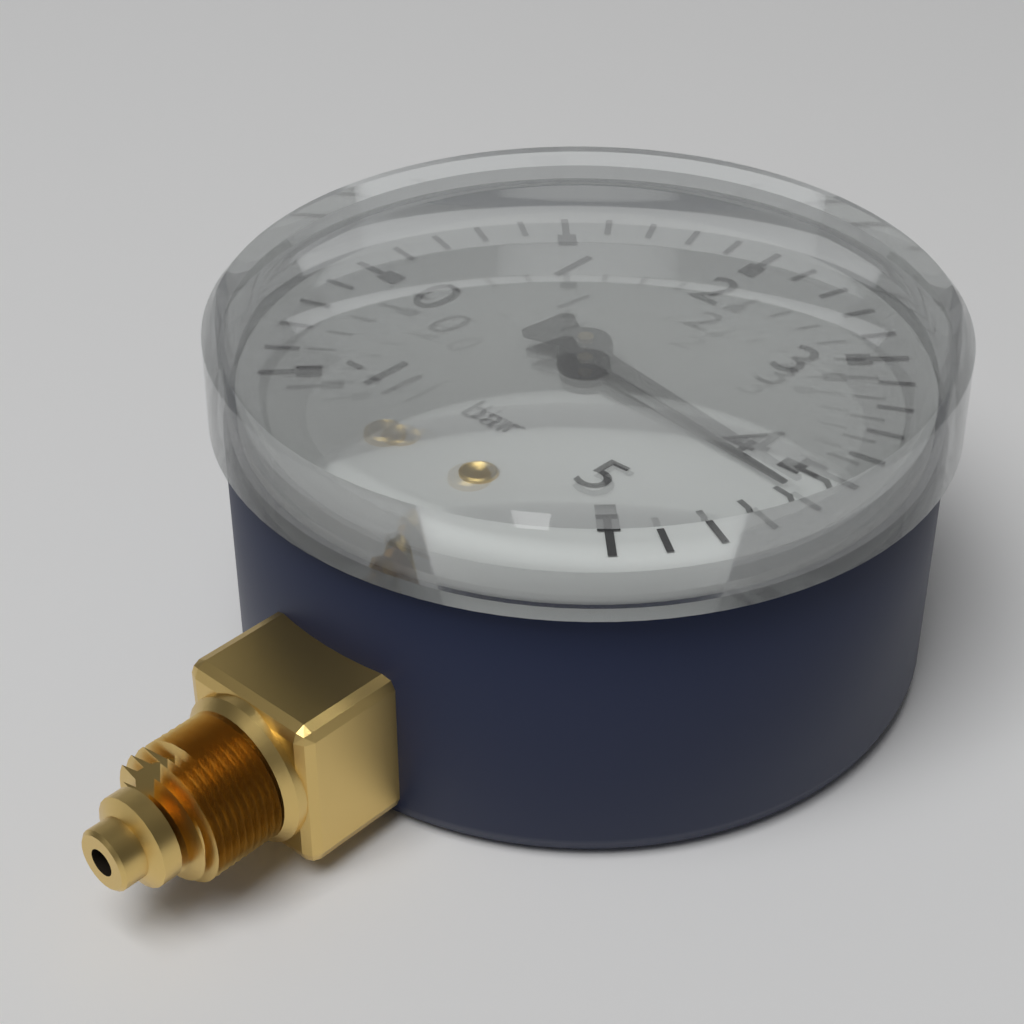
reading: 4.2 bar
